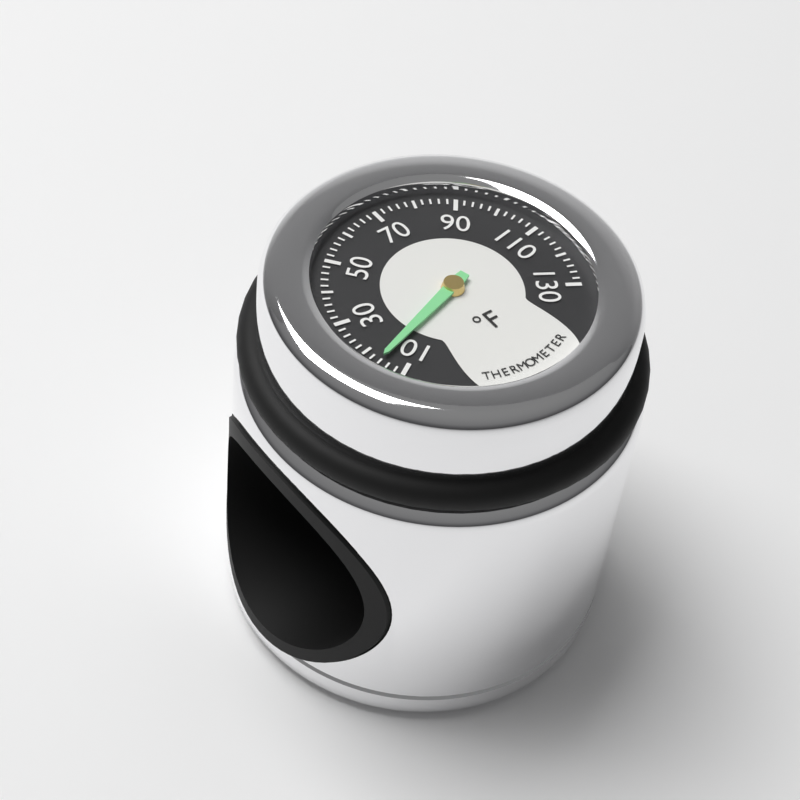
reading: 16 °F
